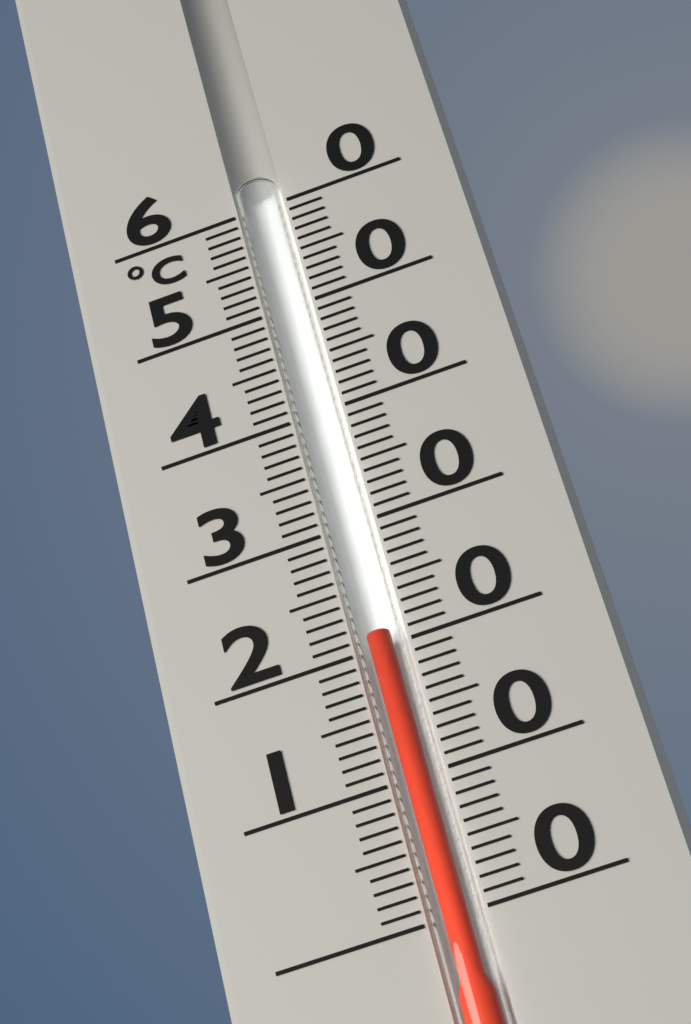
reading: 21 °C
